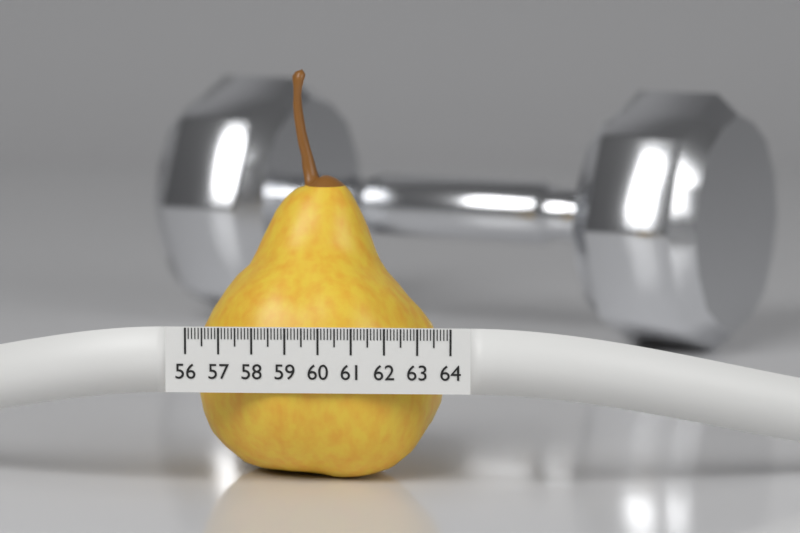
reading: 63.7 (no unit)
